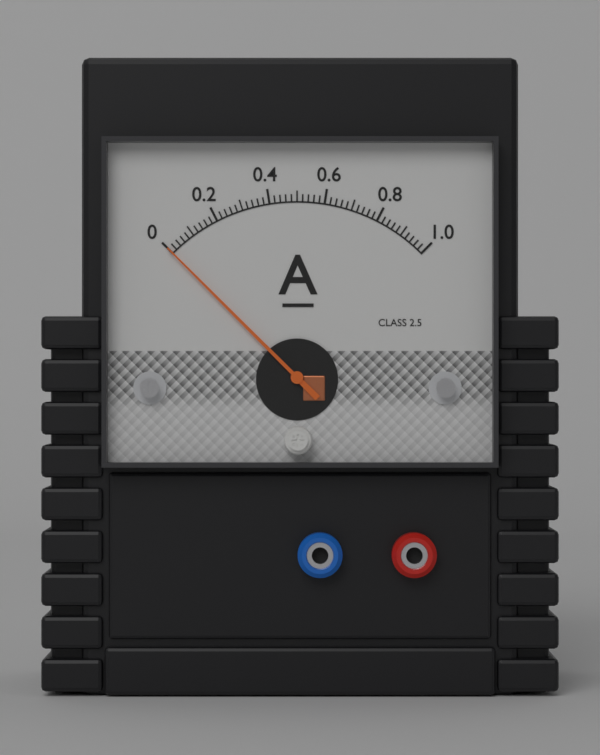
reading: 0.00 A
